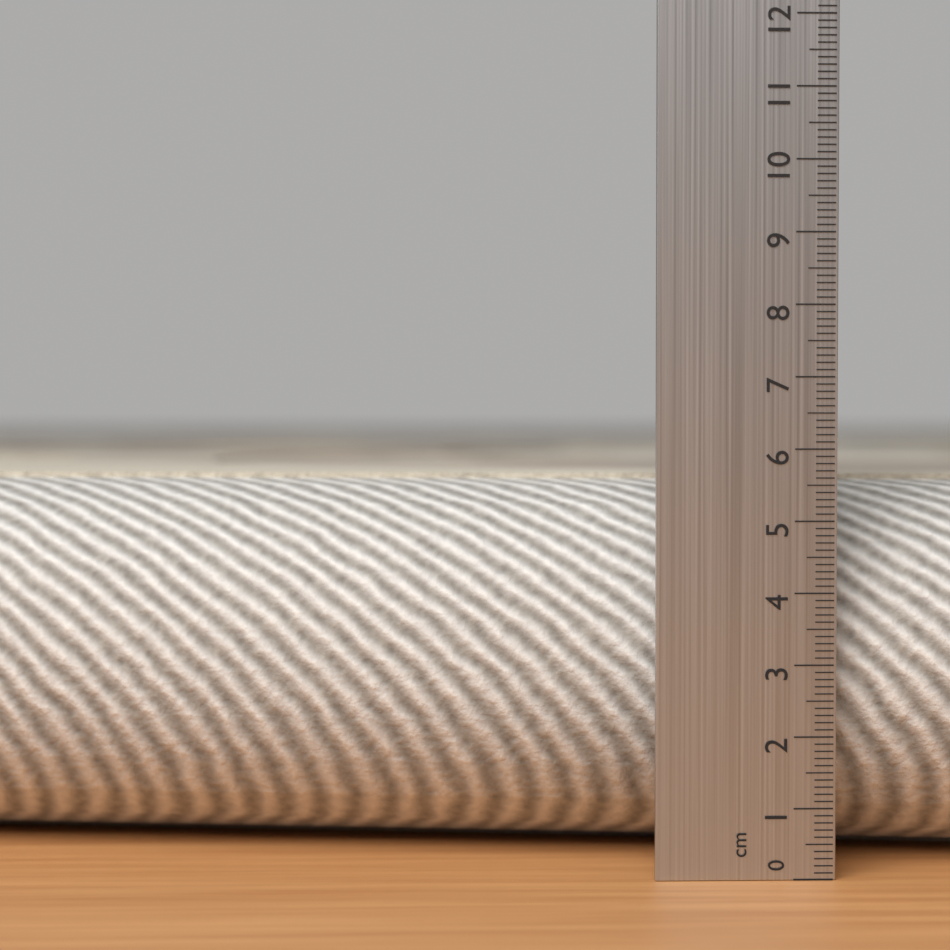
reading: 5.6 cm
